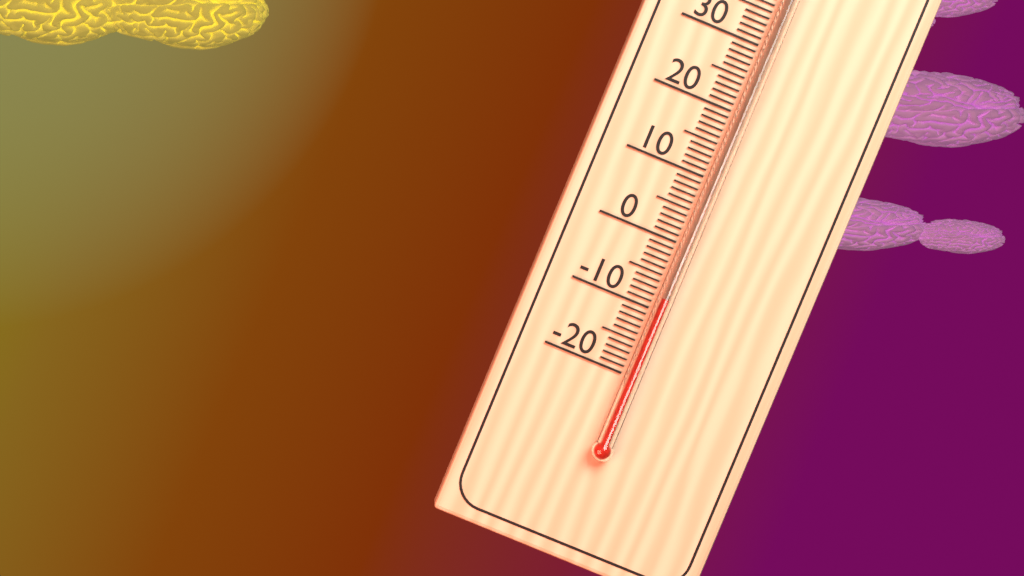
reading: -8 °C
